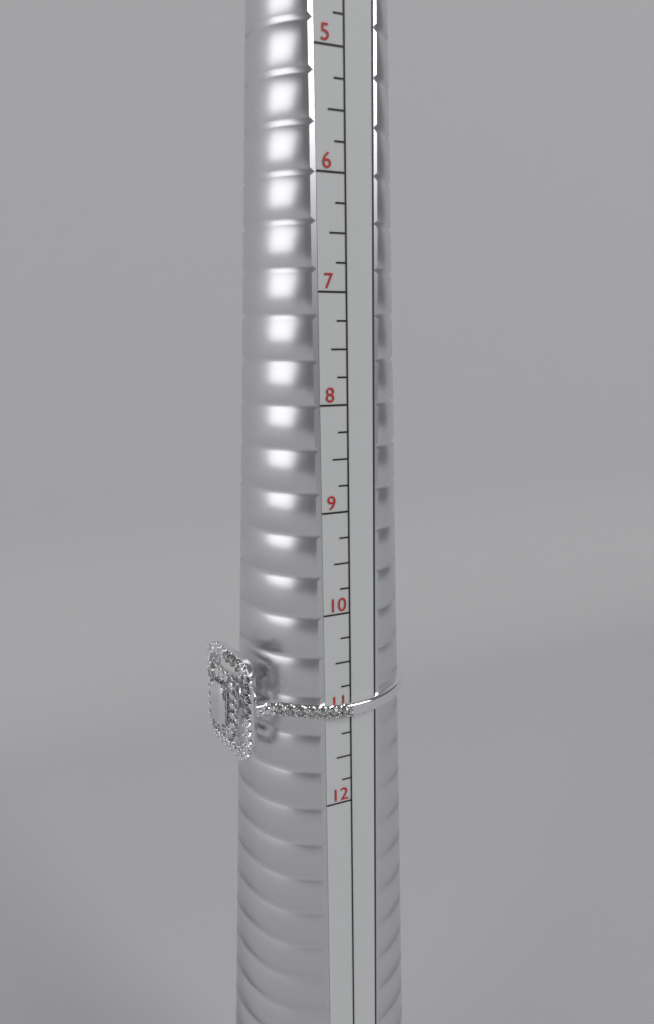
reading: 11.50 US
